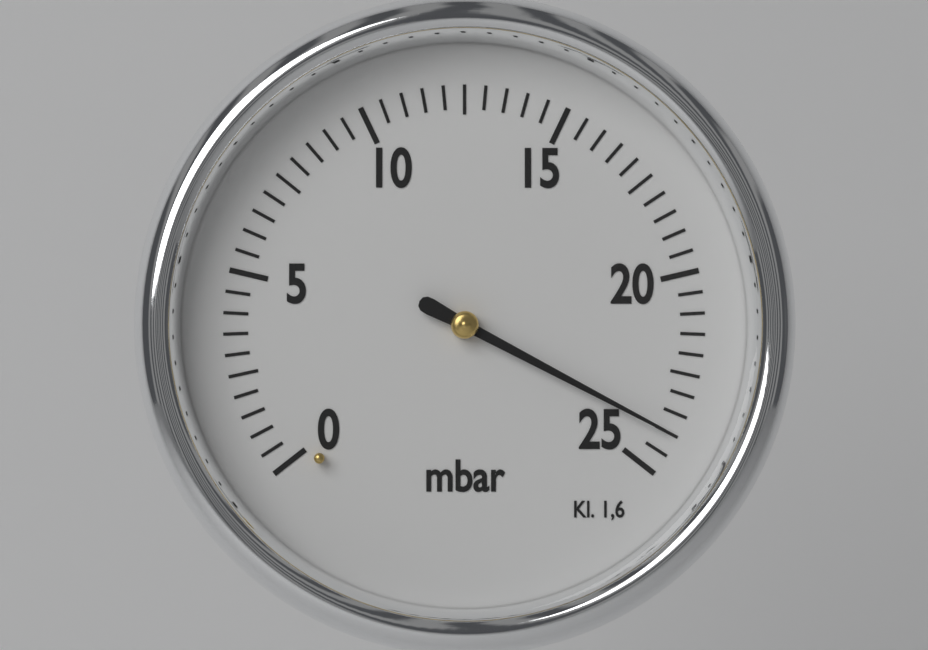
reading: 24.0 mbar
